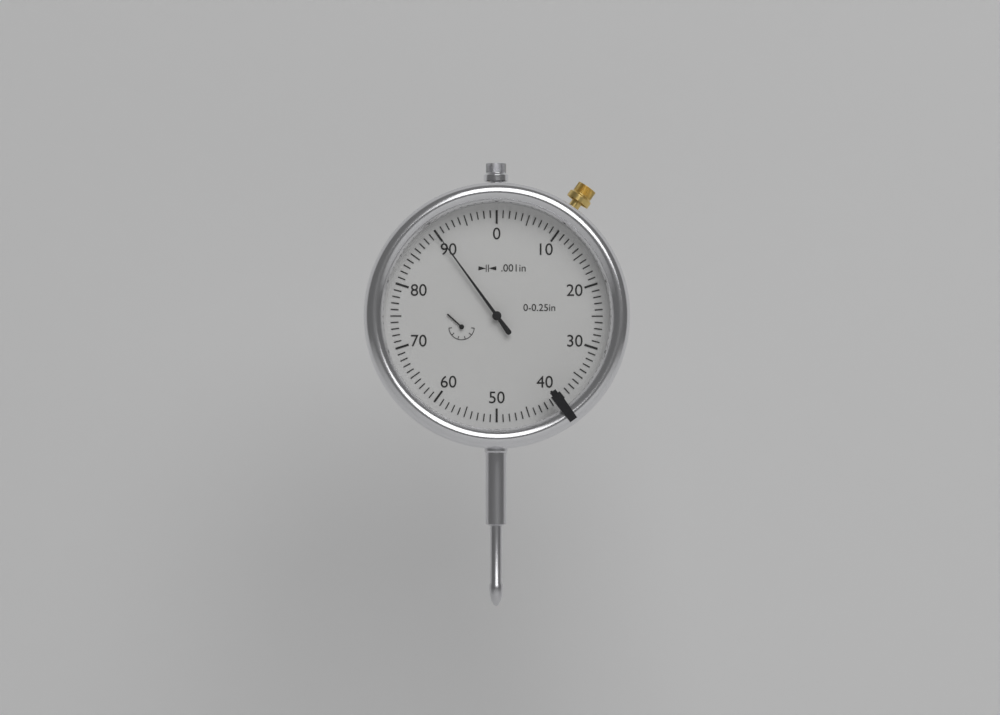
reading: 0.090 in
